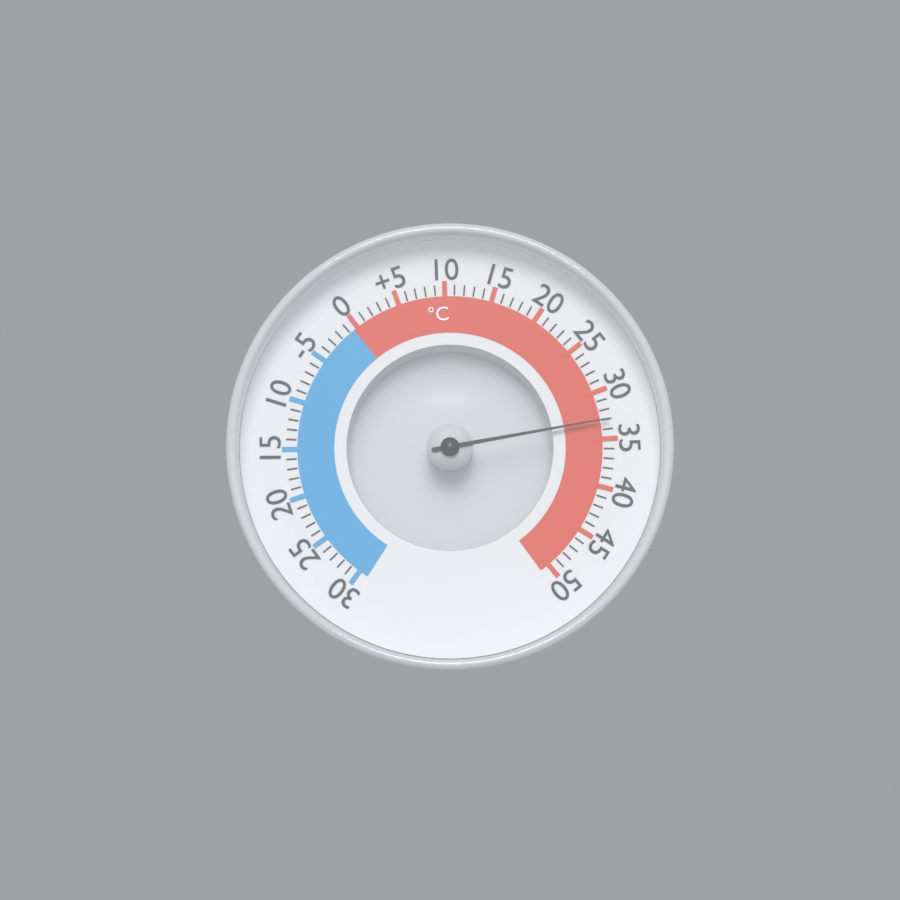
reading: 33 °C
